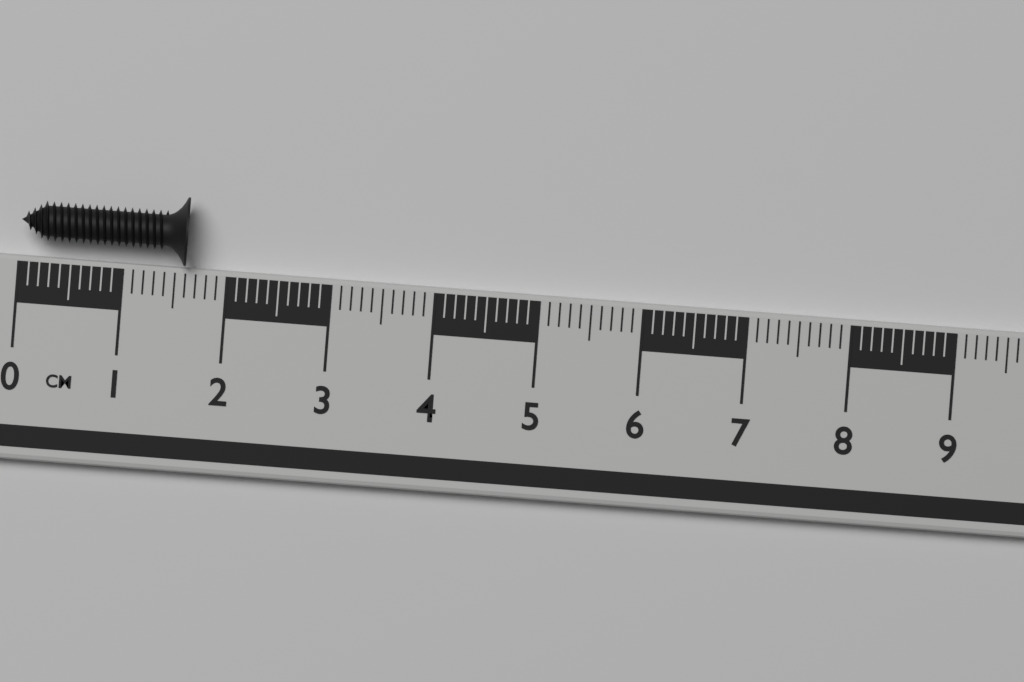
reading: 1.6 cm
